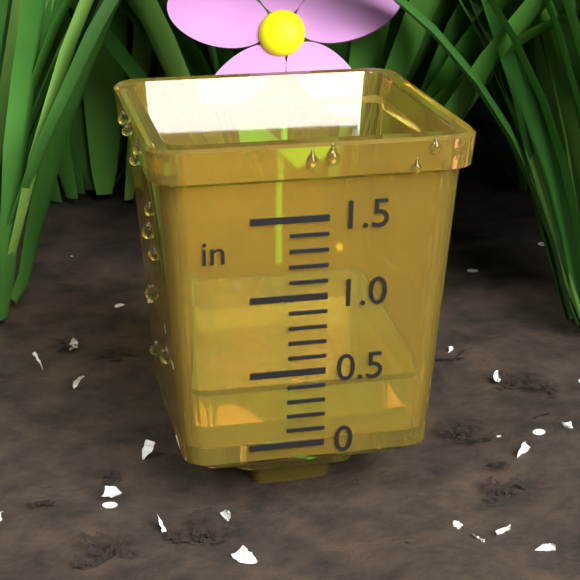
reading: 0.4 in
